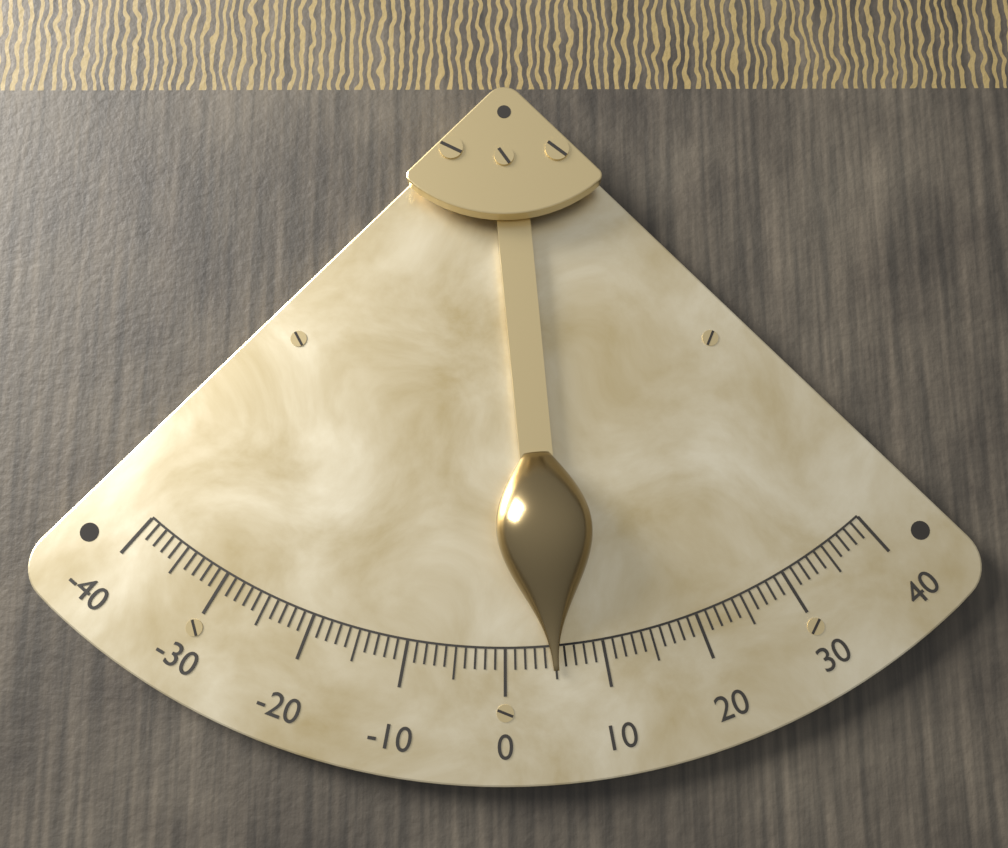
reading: 5 (no unit)
